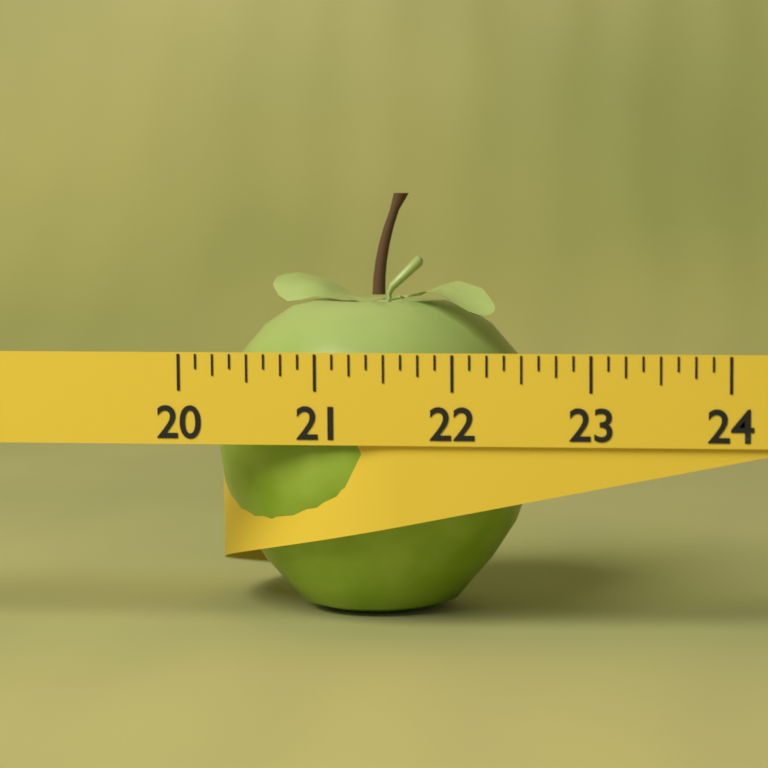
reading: 22.500 (no unit)
